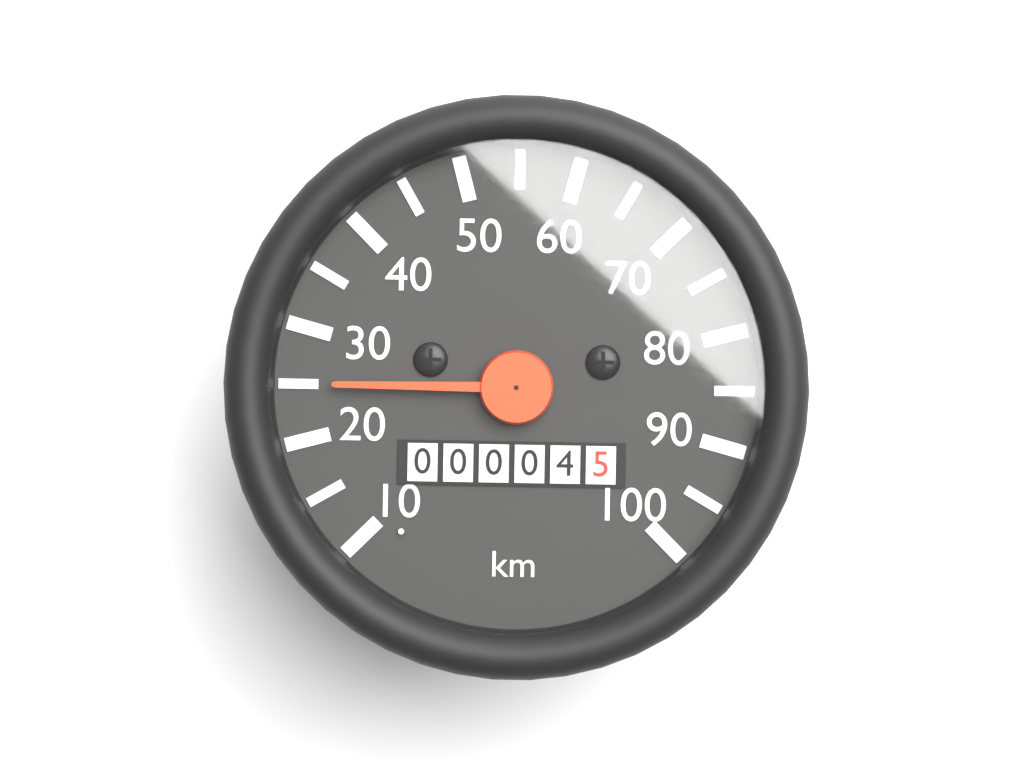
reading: 25 km/h
